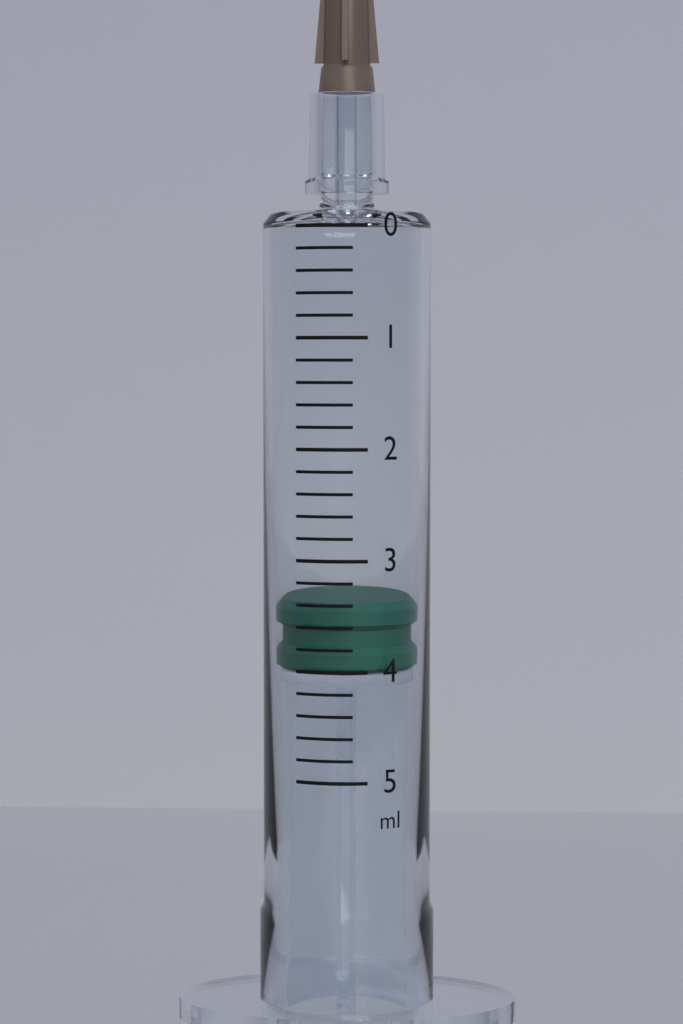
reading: 3.4 ml
